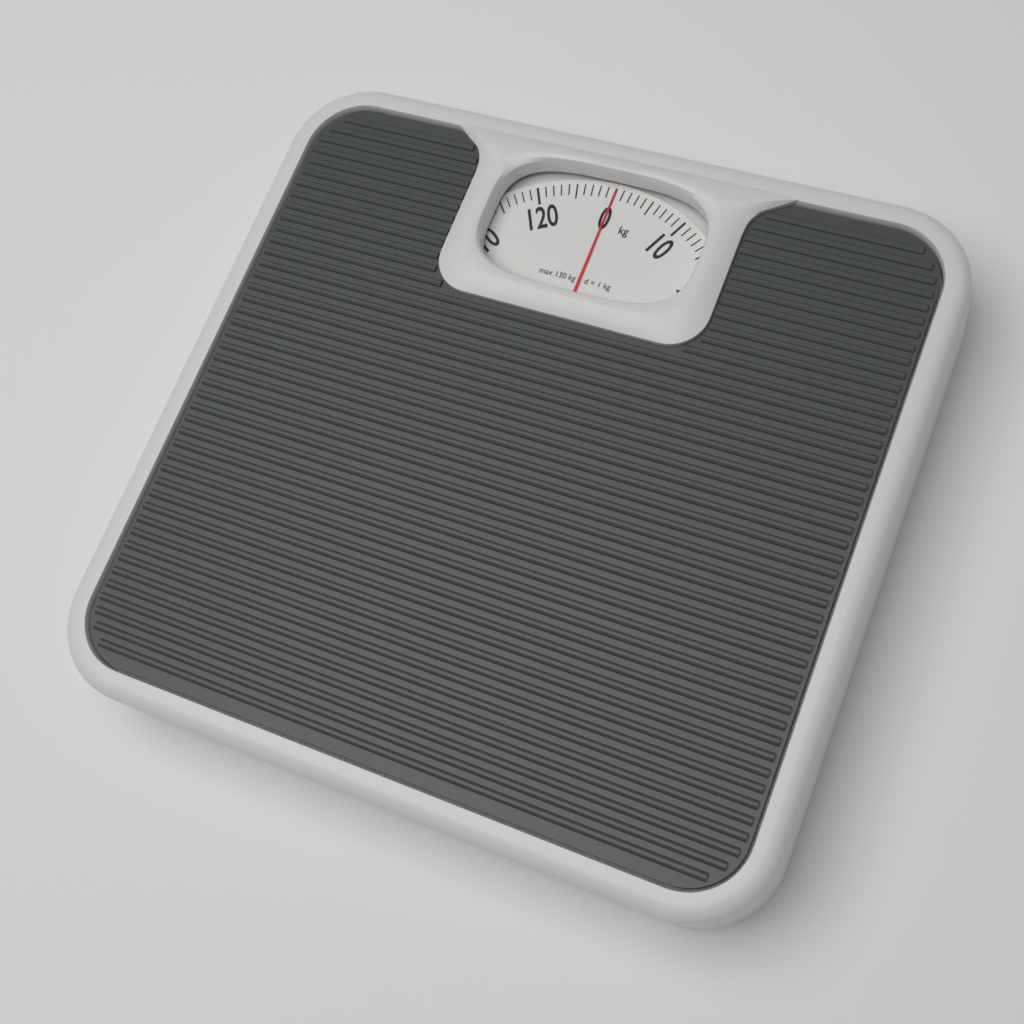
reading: 0 kg
